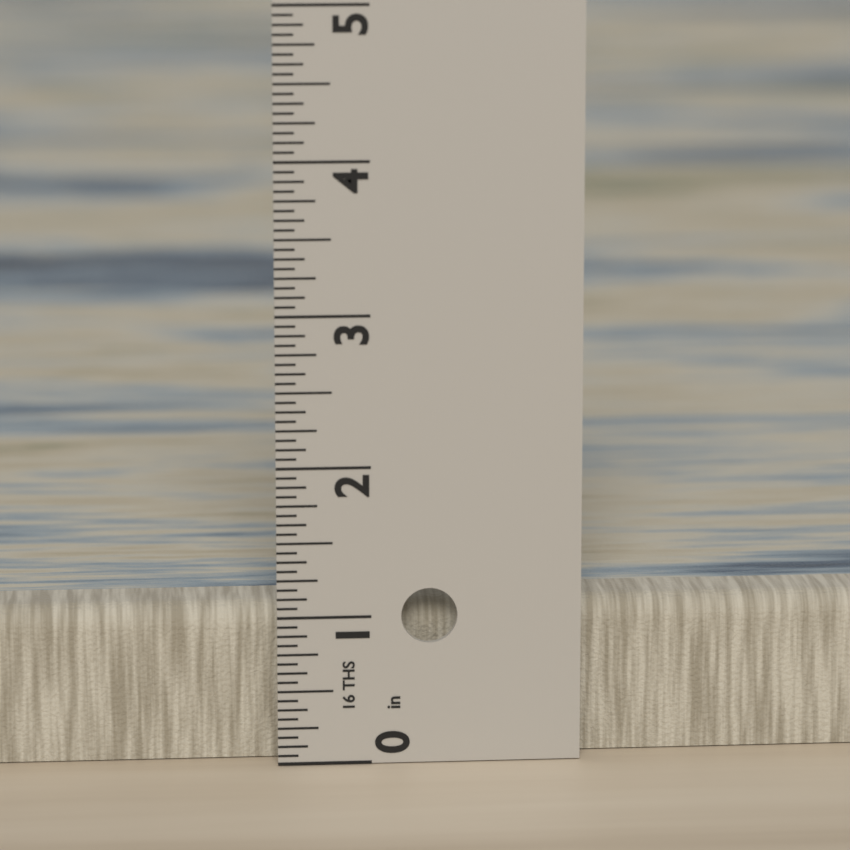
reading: 1.0625 in
